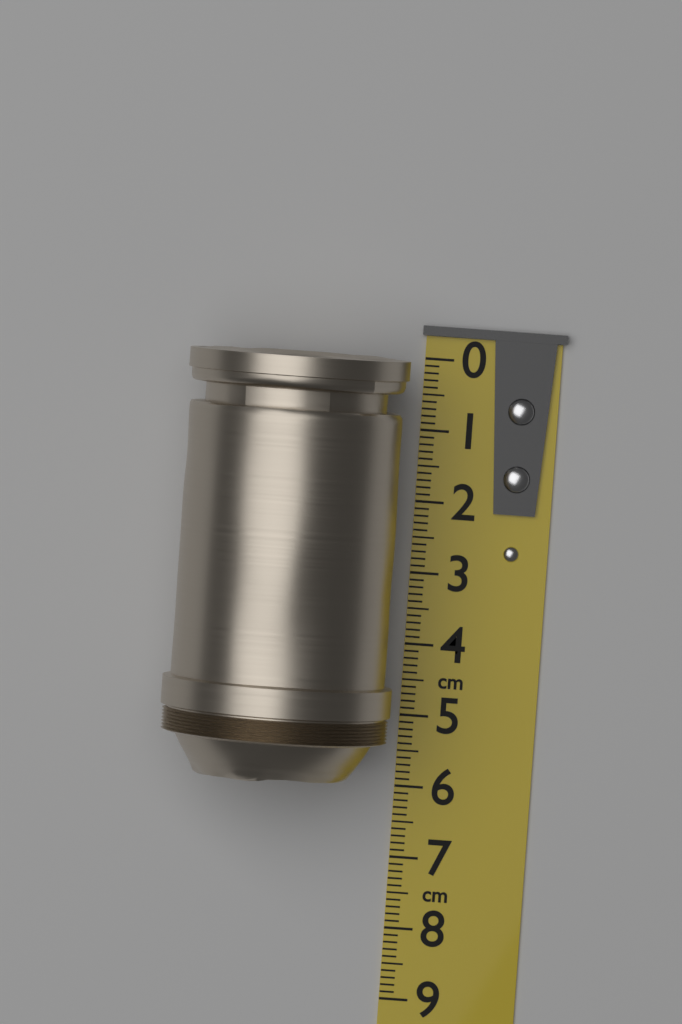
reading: 5.9 cm
